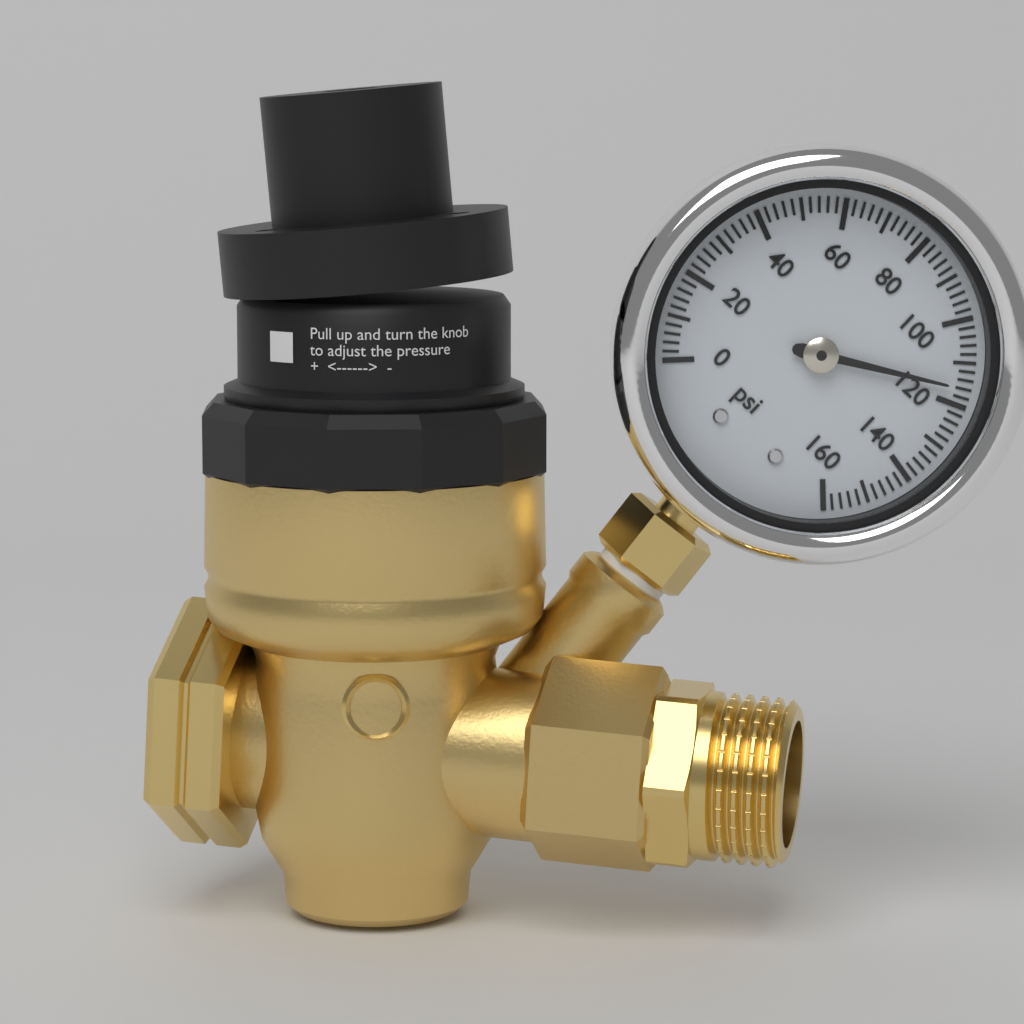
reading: 116 psi
